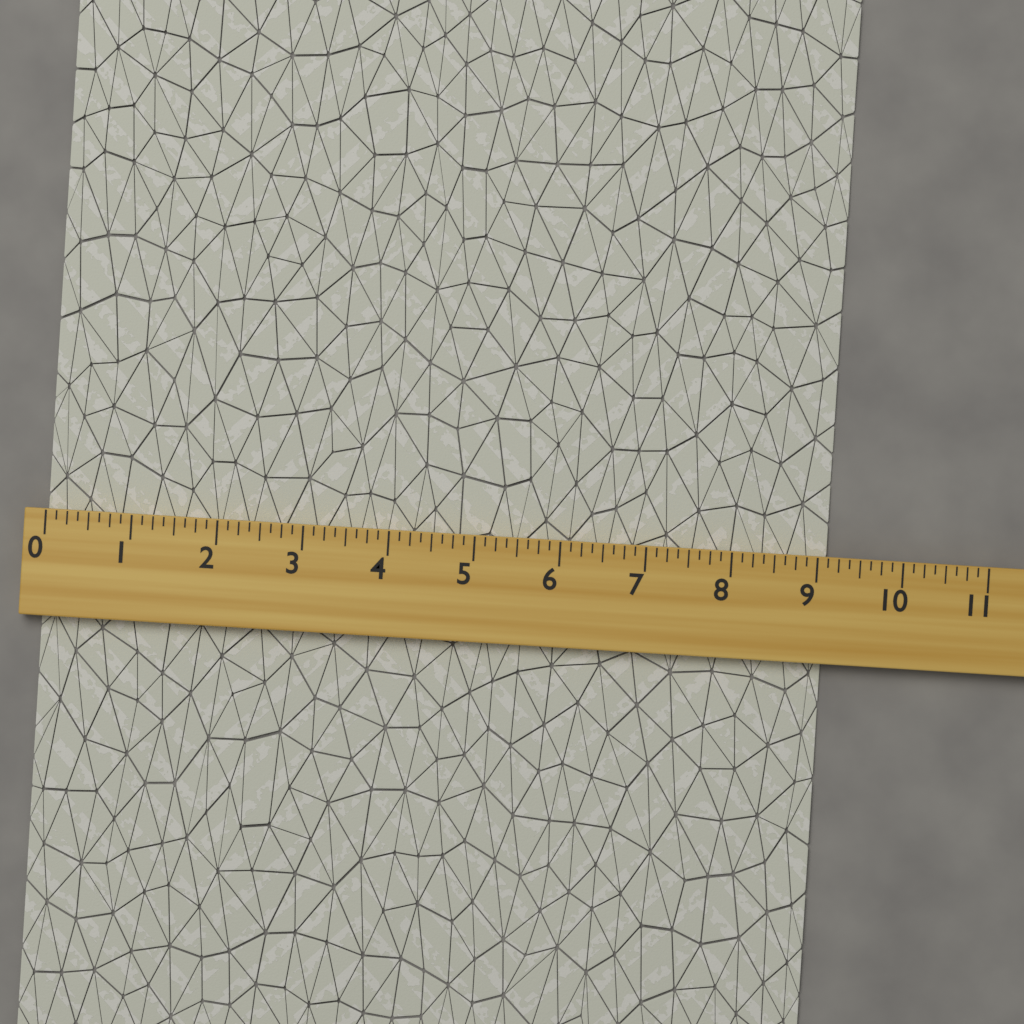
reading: 9.125 (no unit)
